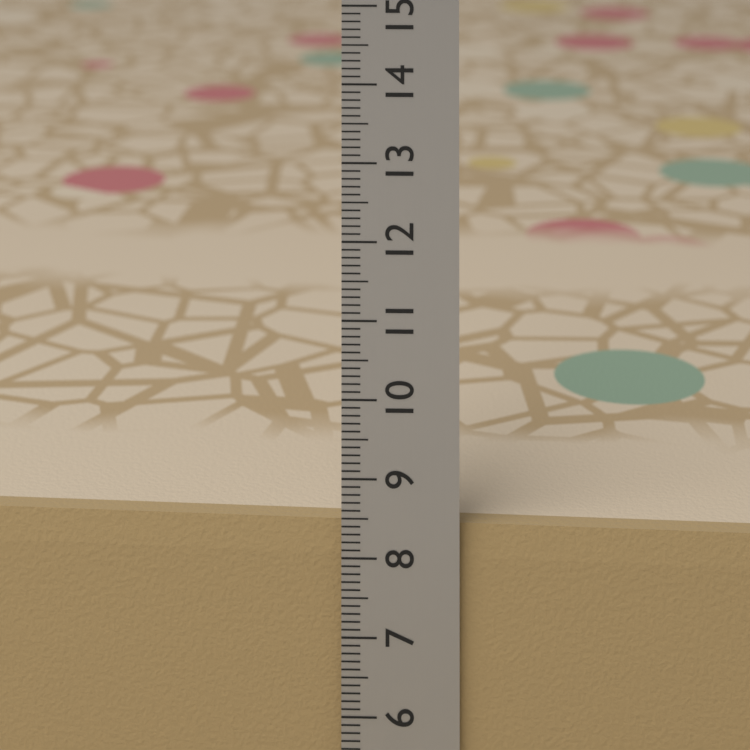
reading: 8.4 cm
